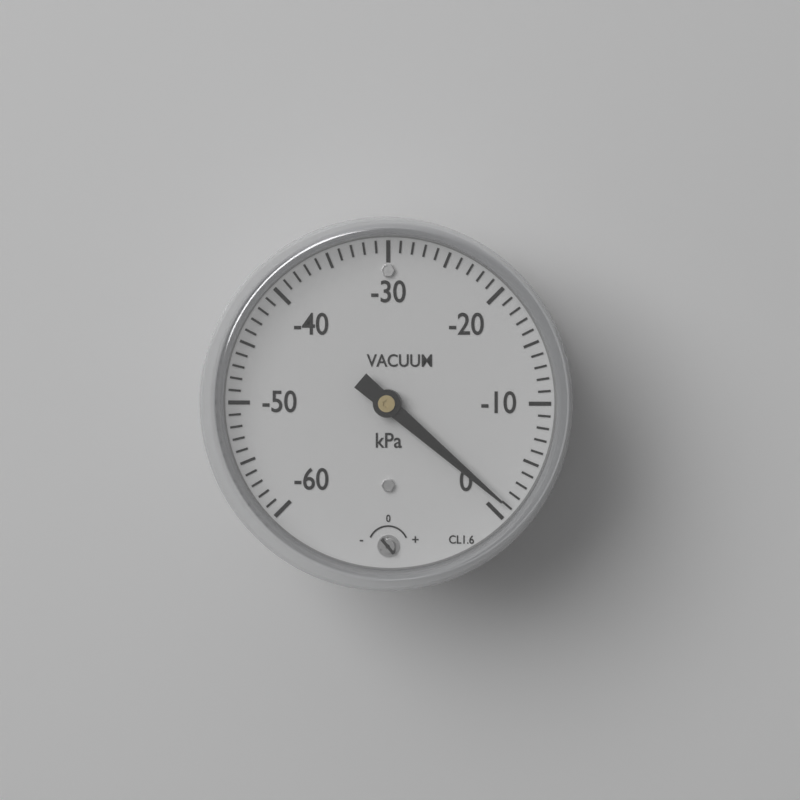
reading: -1 kPa
